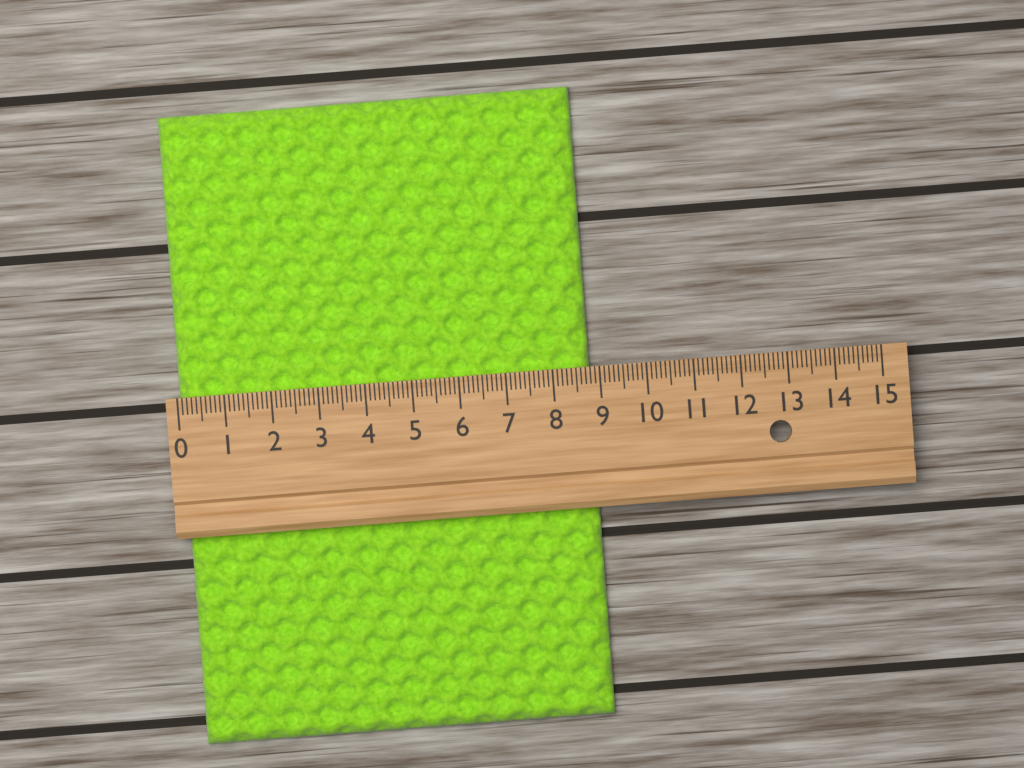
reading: 8.8 (no unit)
